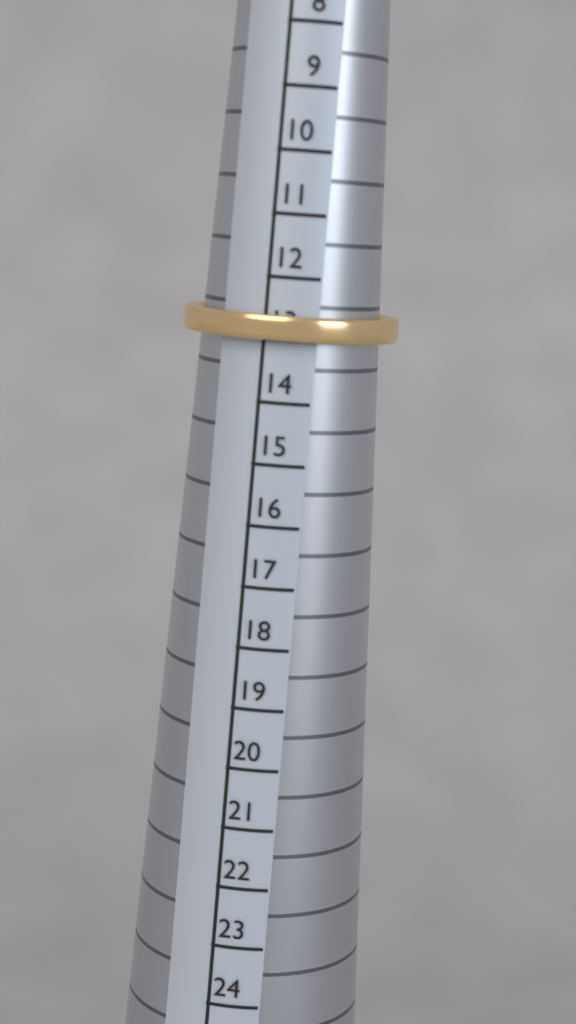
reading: 13 (no unit)
